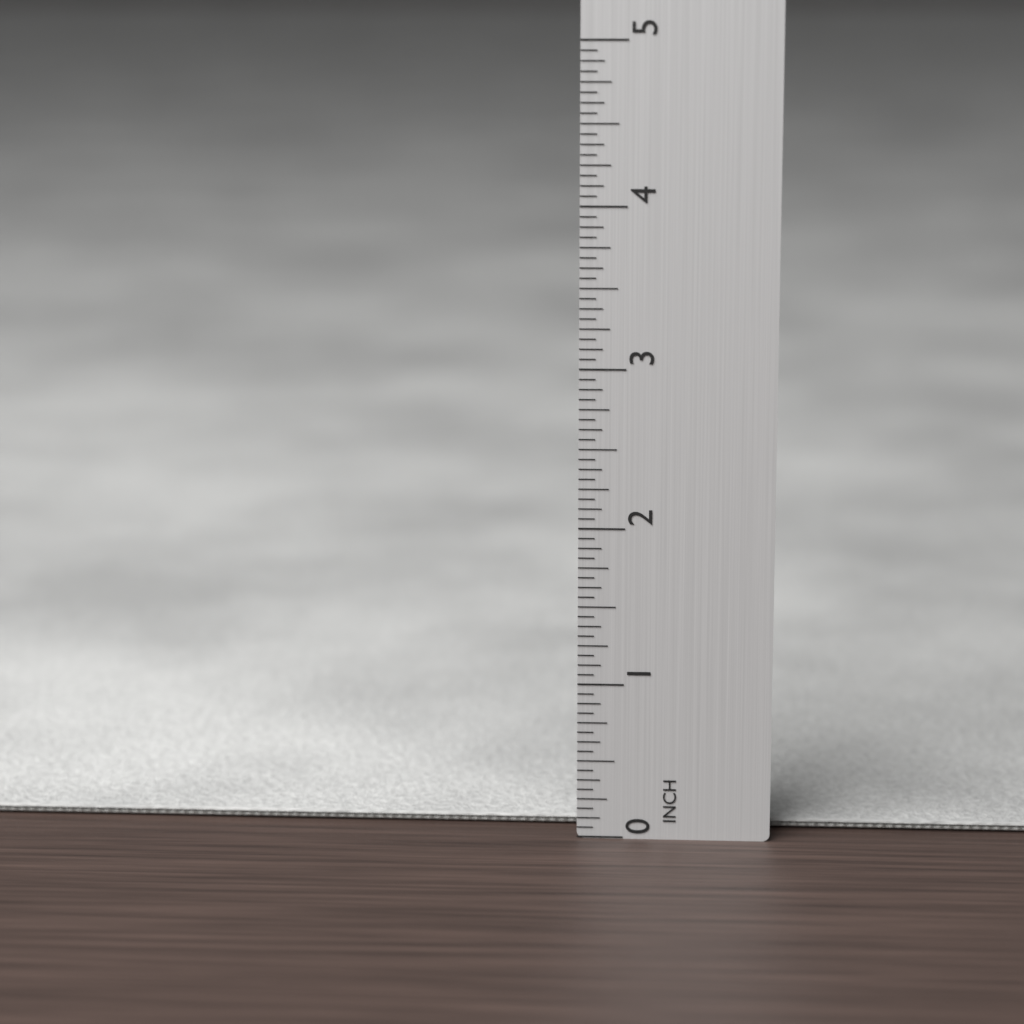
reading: 0.0625 in
